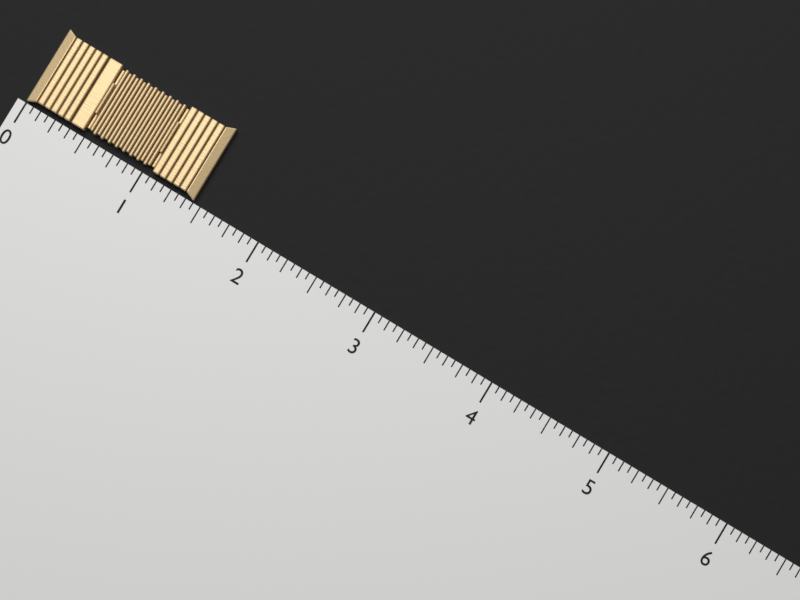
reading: 1.4375 (no unit)
